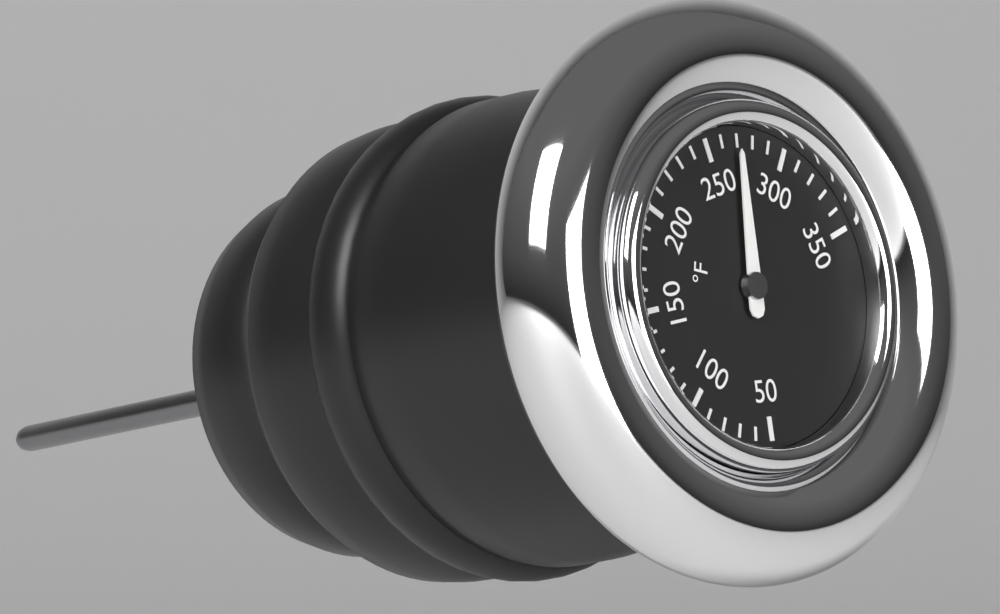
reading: 270 °F
